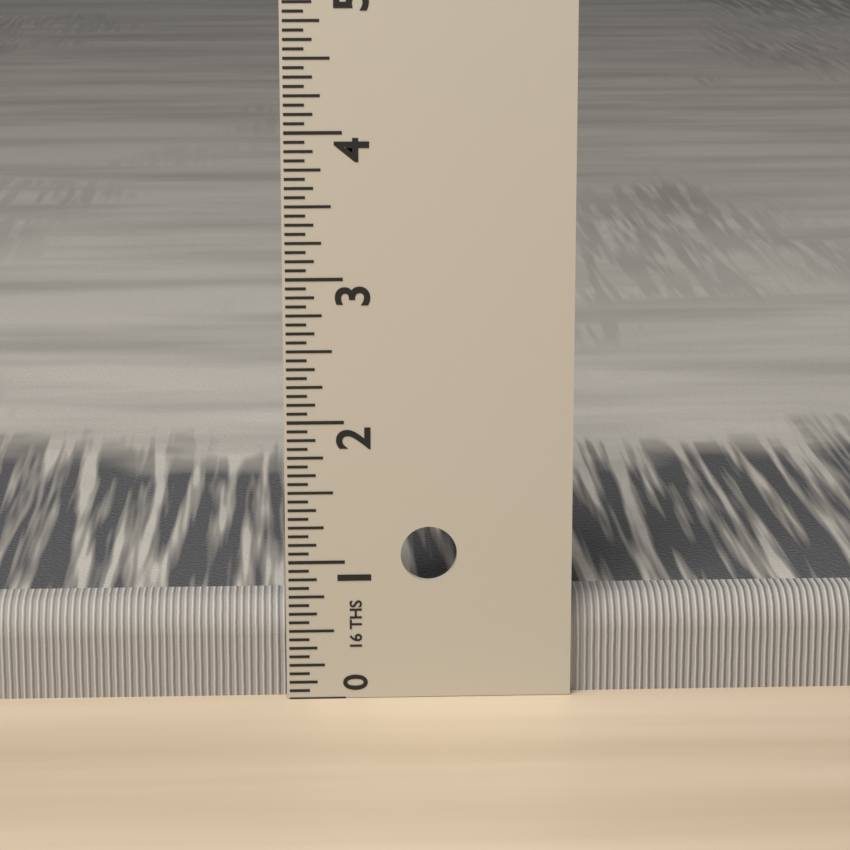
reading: 0.6875 in
